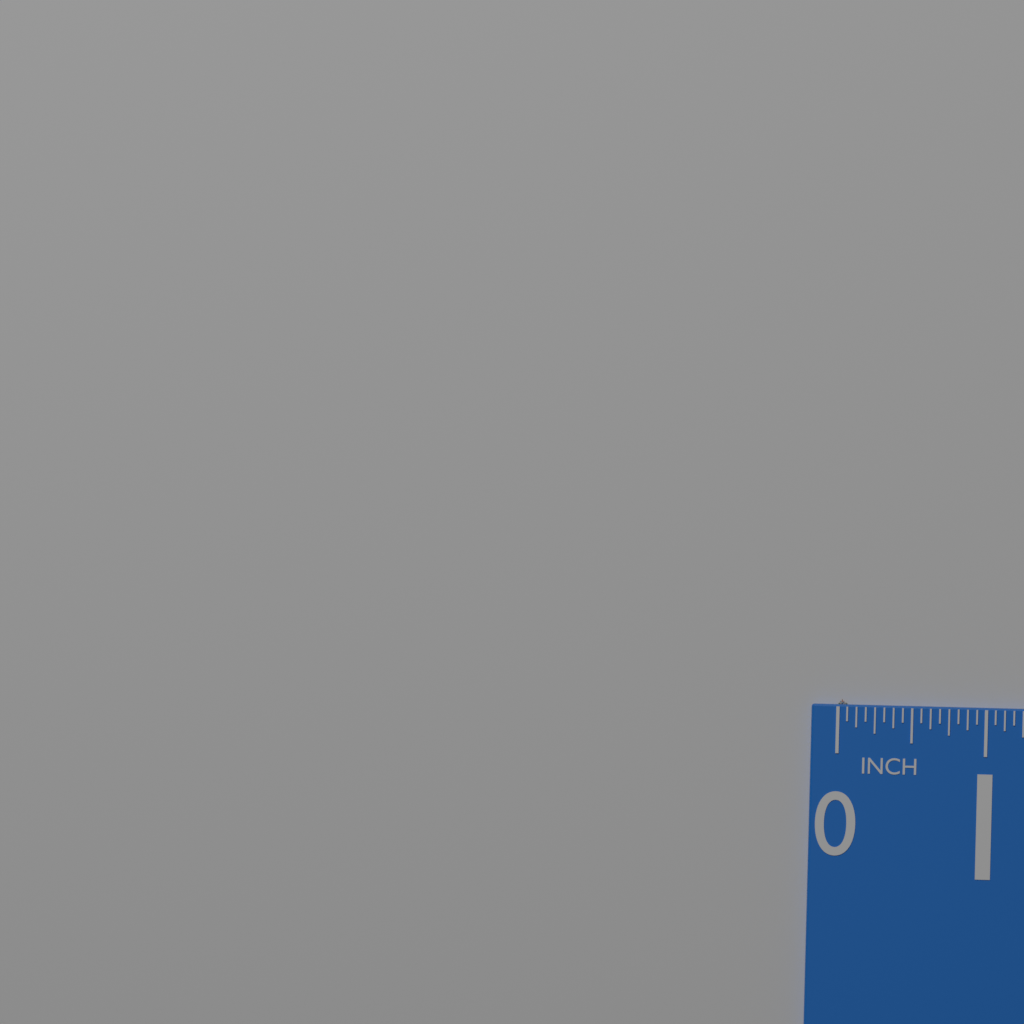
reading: 0.0625 in
